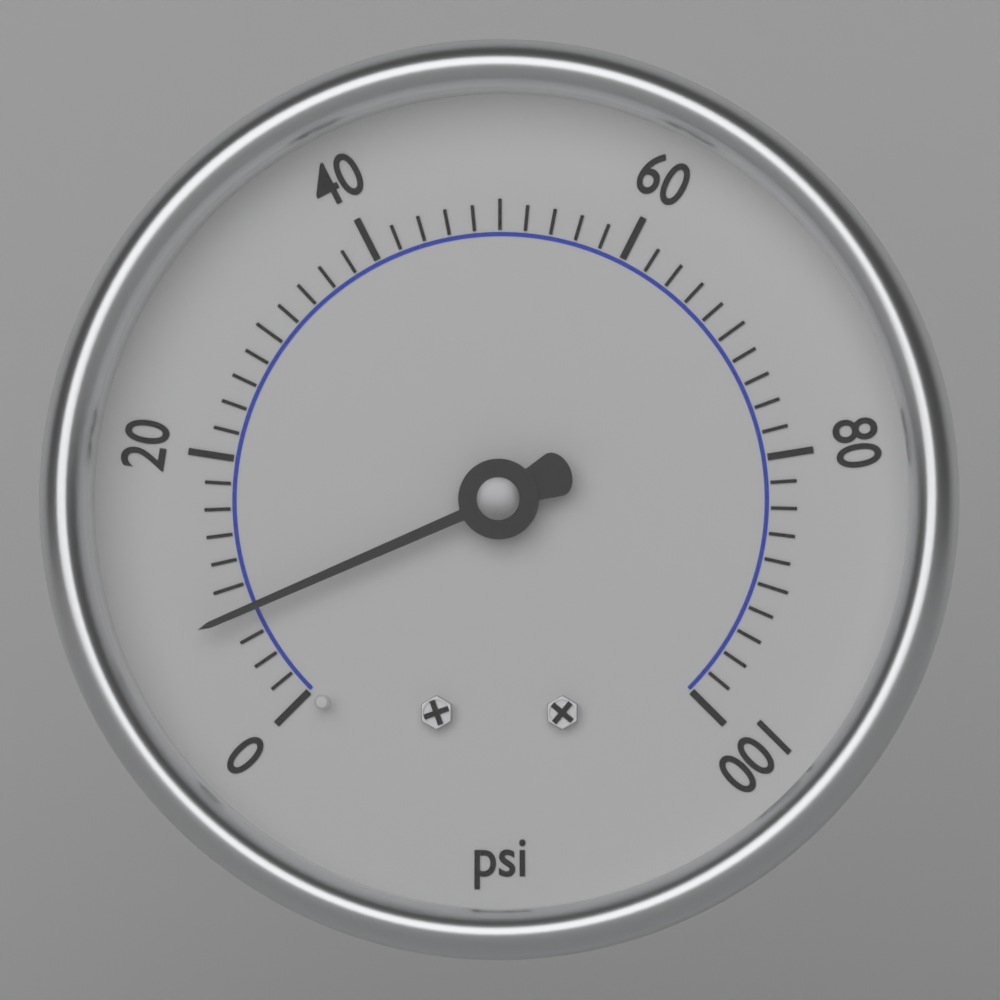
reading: 8 psi
